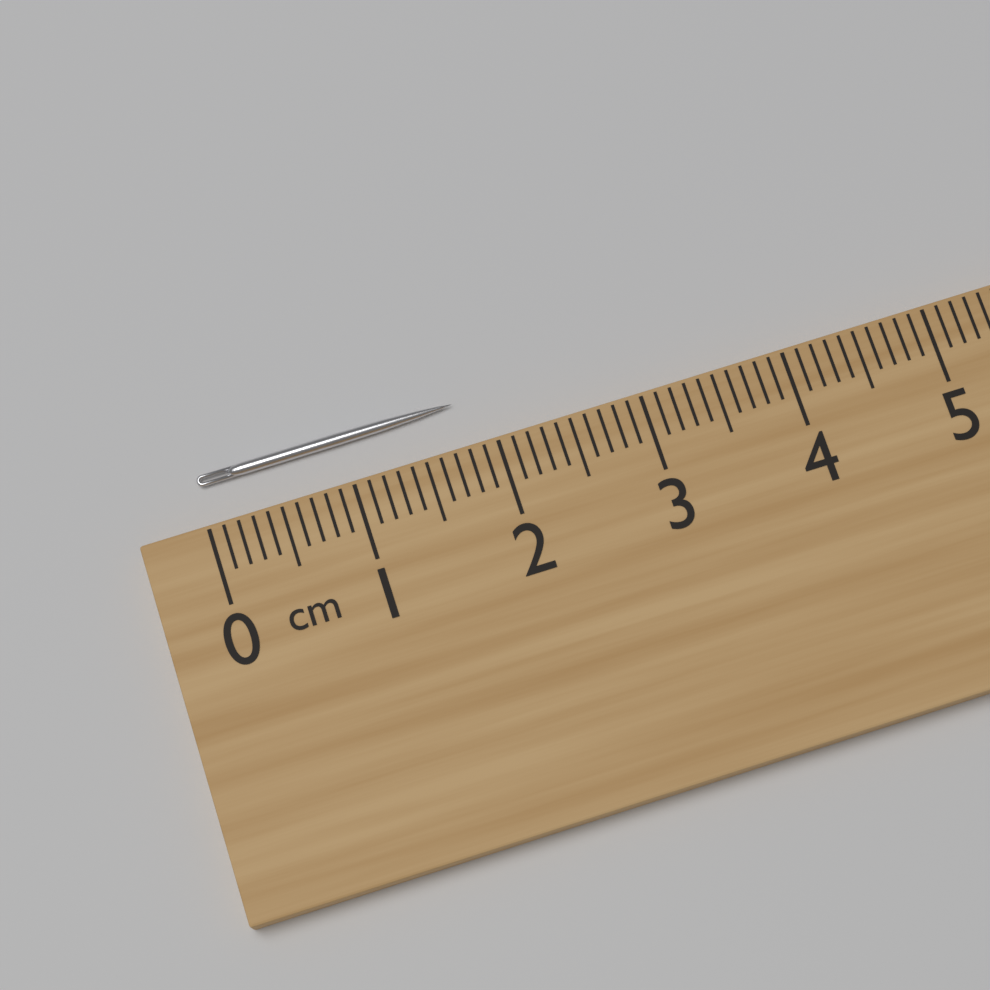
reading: 1.8 cm
